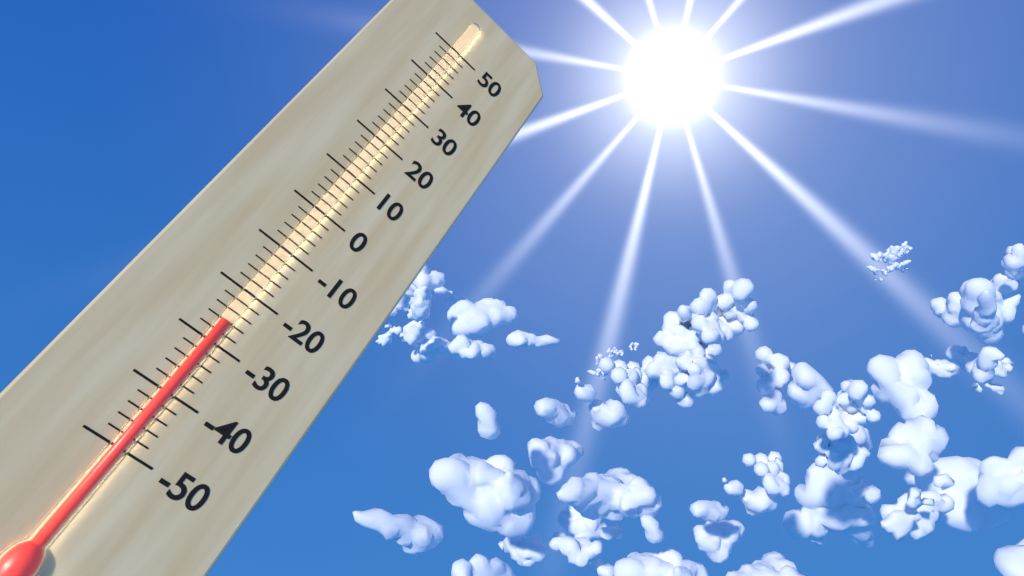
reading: -26 (no unit)
